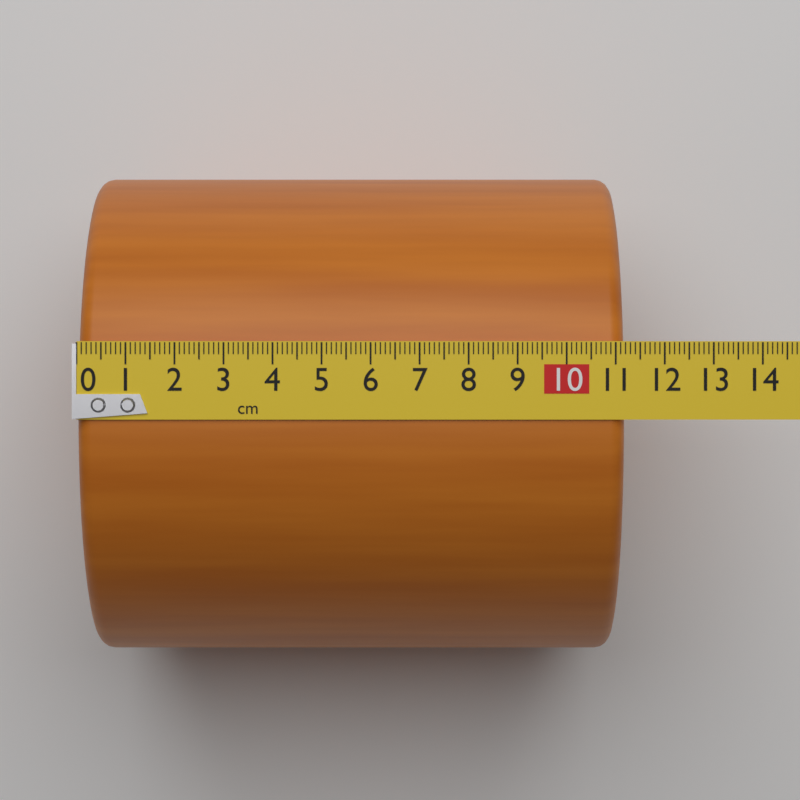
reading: 11.2 cm
